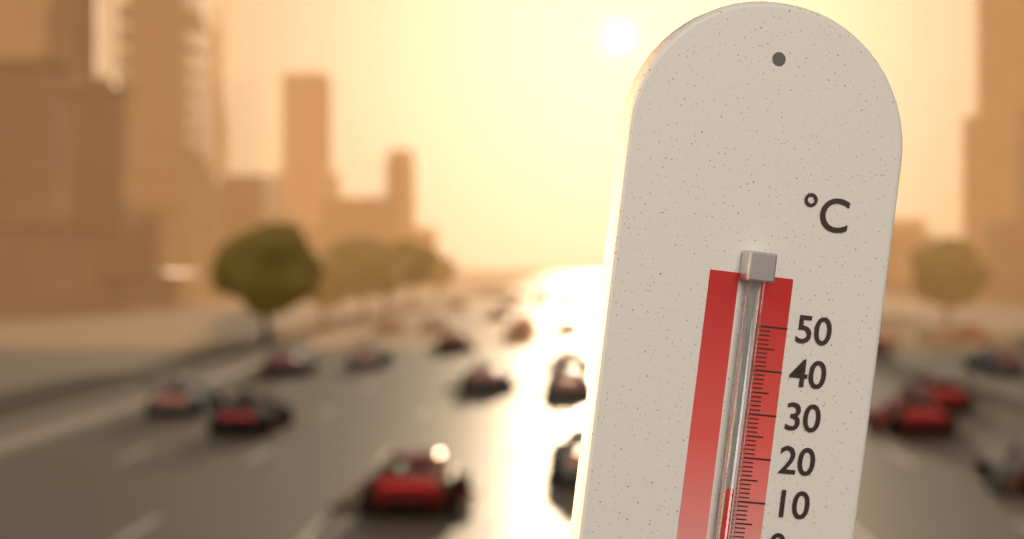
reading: 13 °C
